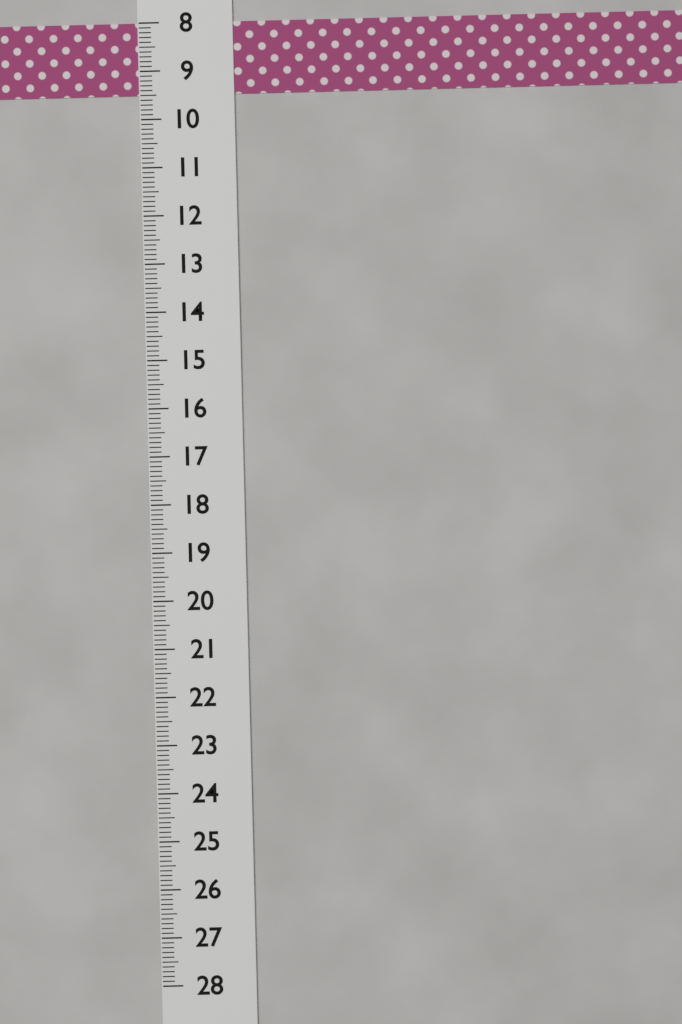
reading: 9.5 (no unit)
